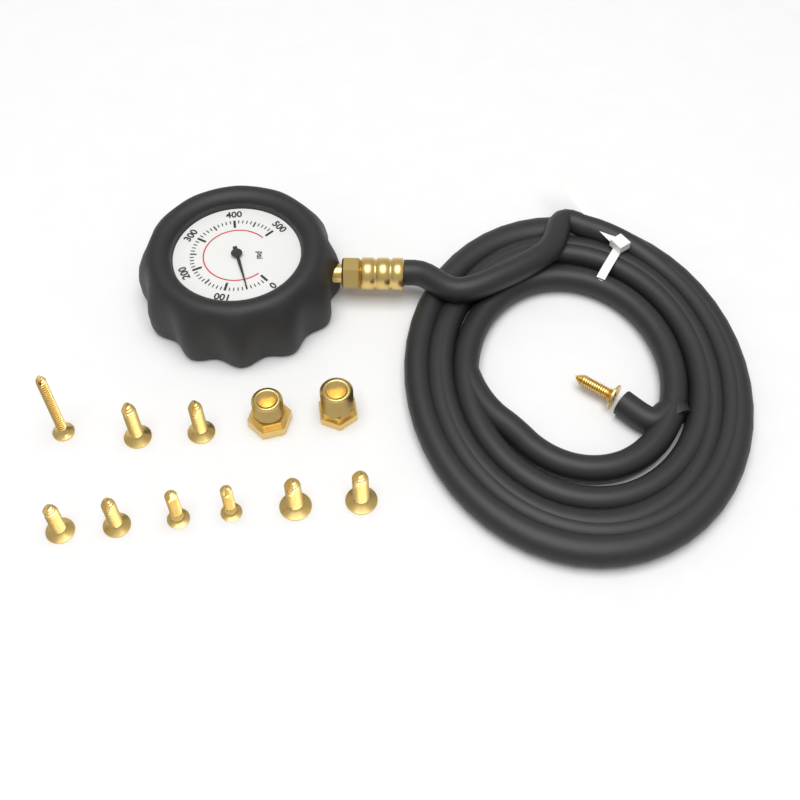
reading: 50 psi
